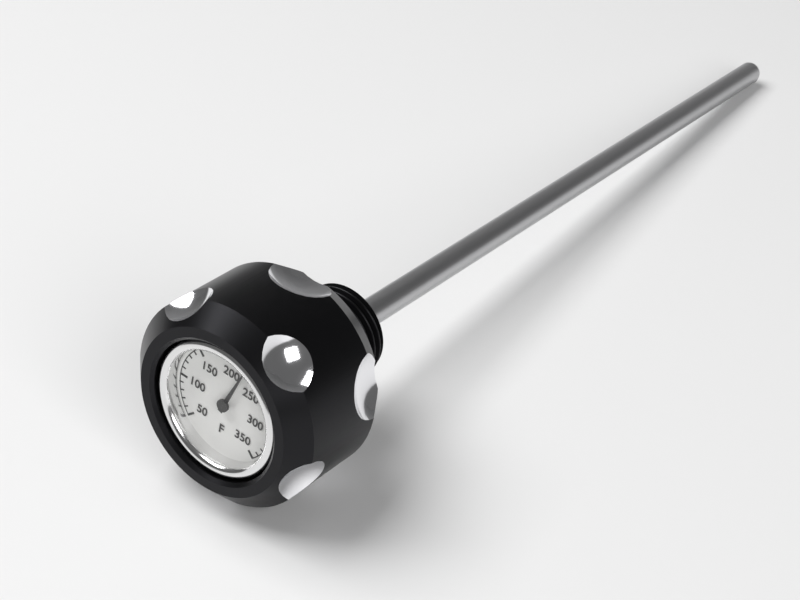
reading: 220 °F
